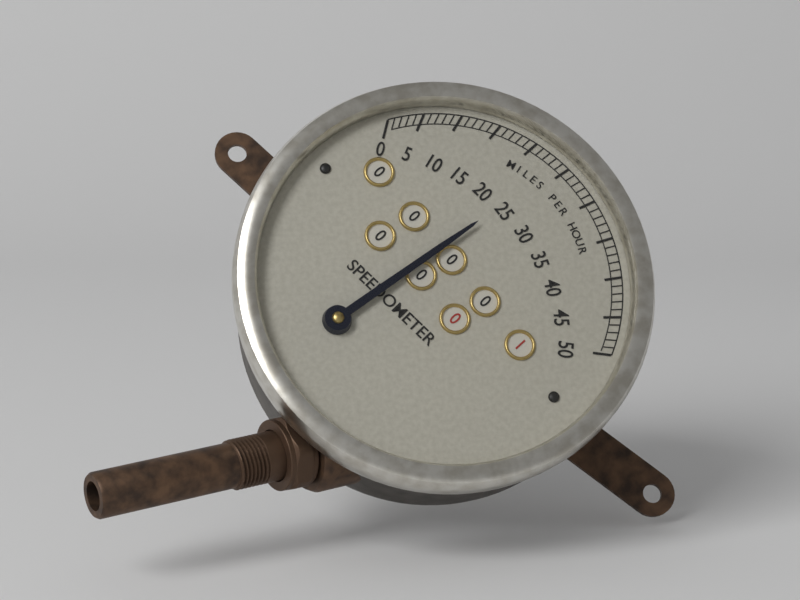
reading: 24 mph
